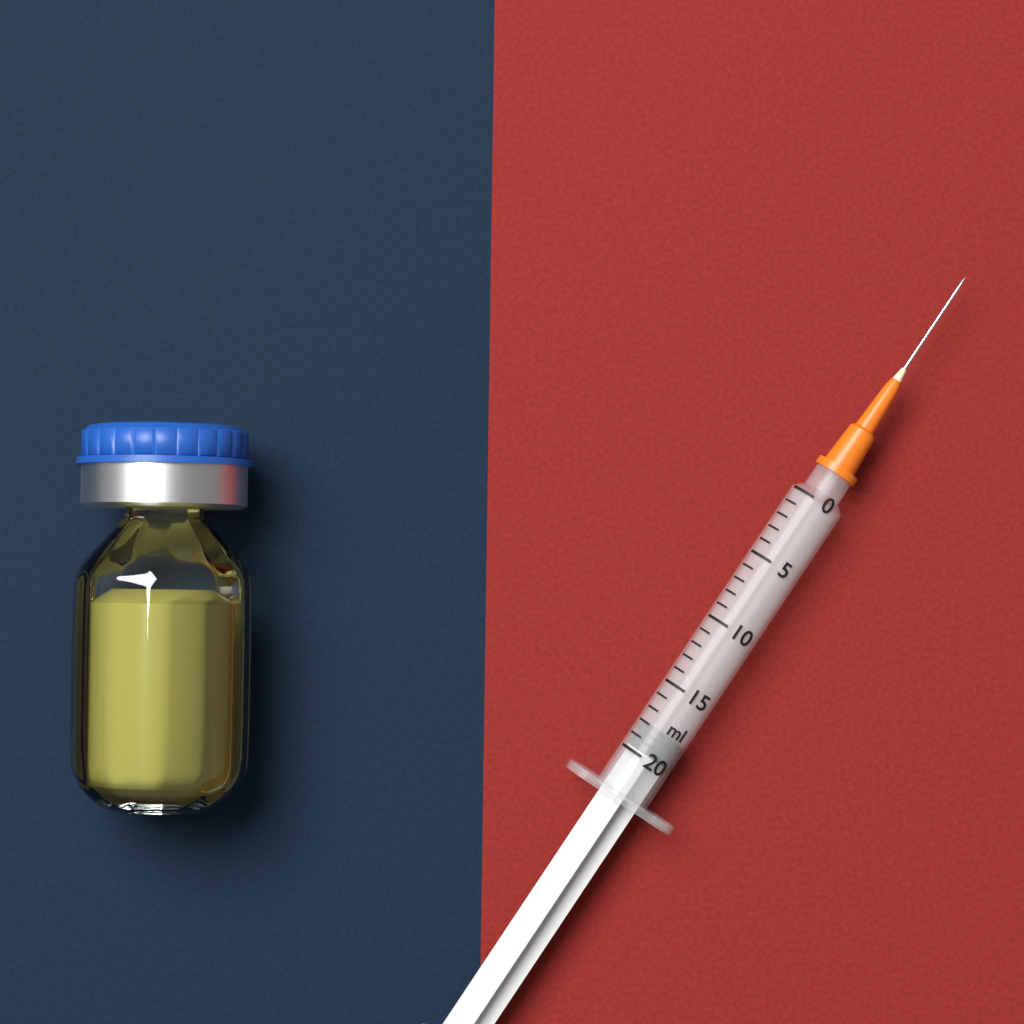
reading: 18 ml
